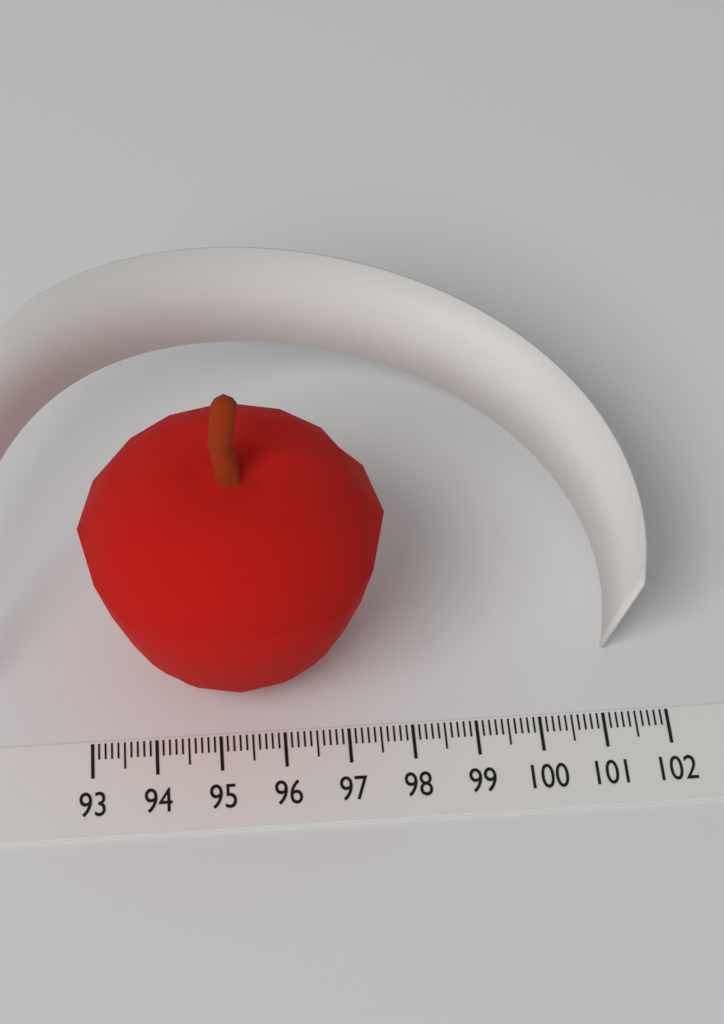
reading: 97.7 (no unit)
